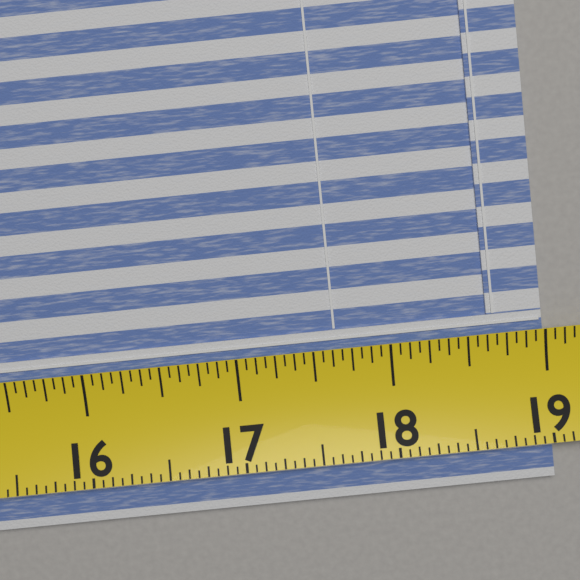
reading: 19.0000 (no unit)
